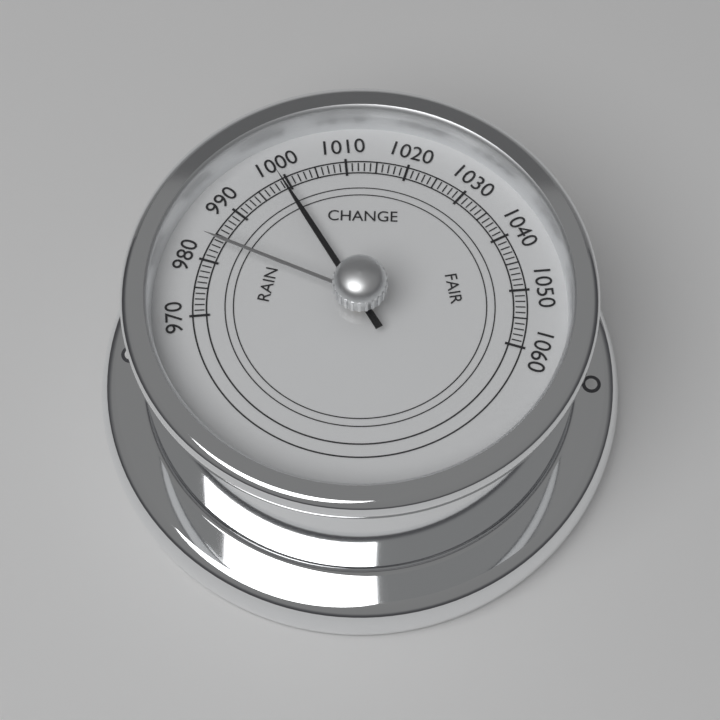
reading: 999 (no unit)
